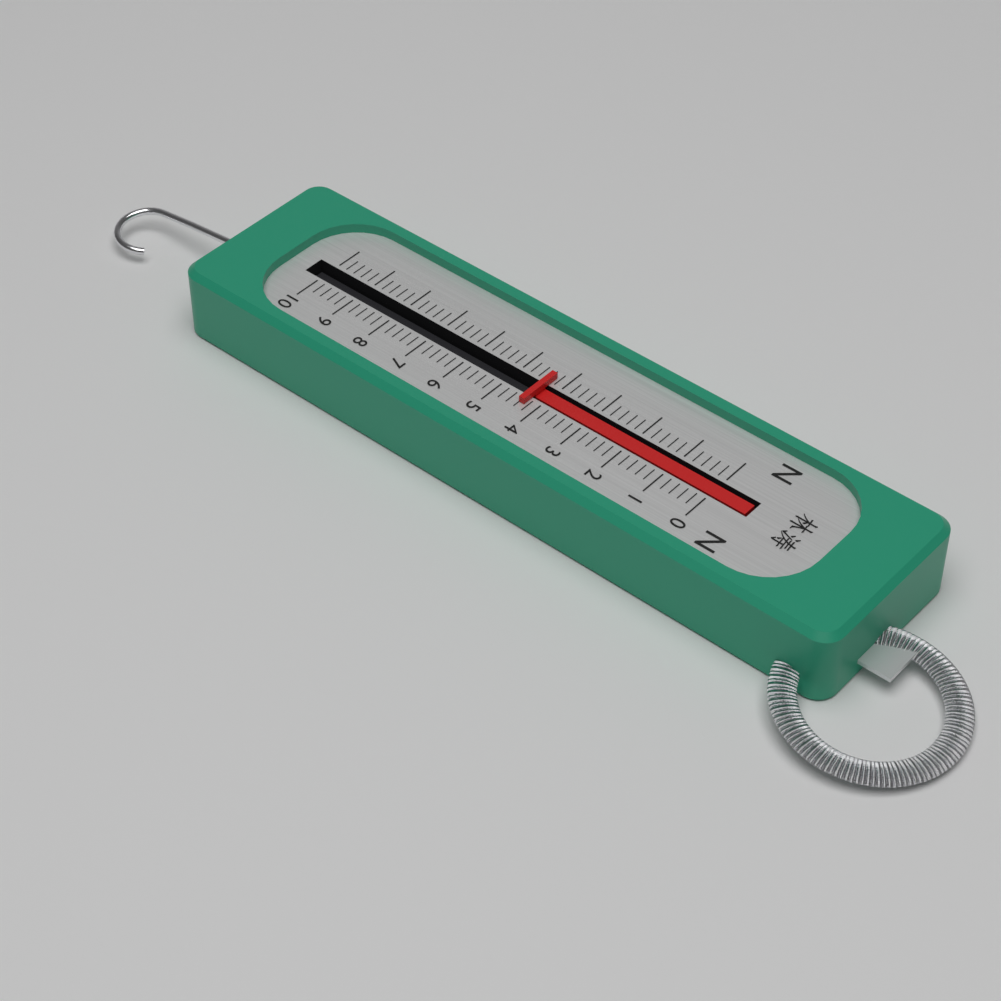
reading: 4.4 N
